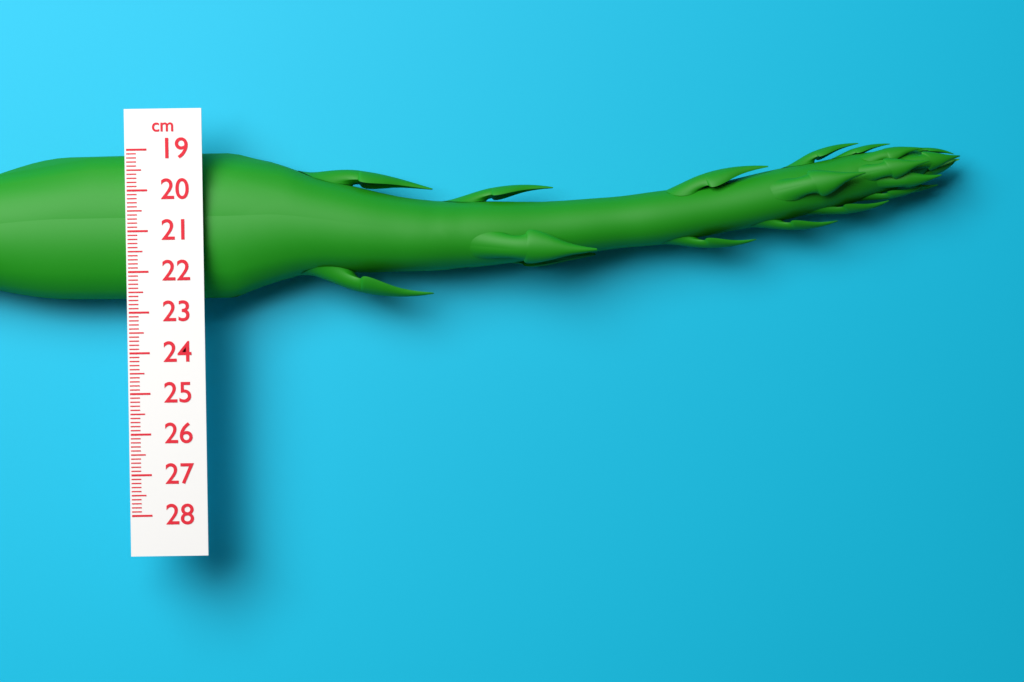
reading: 22.7 cm
